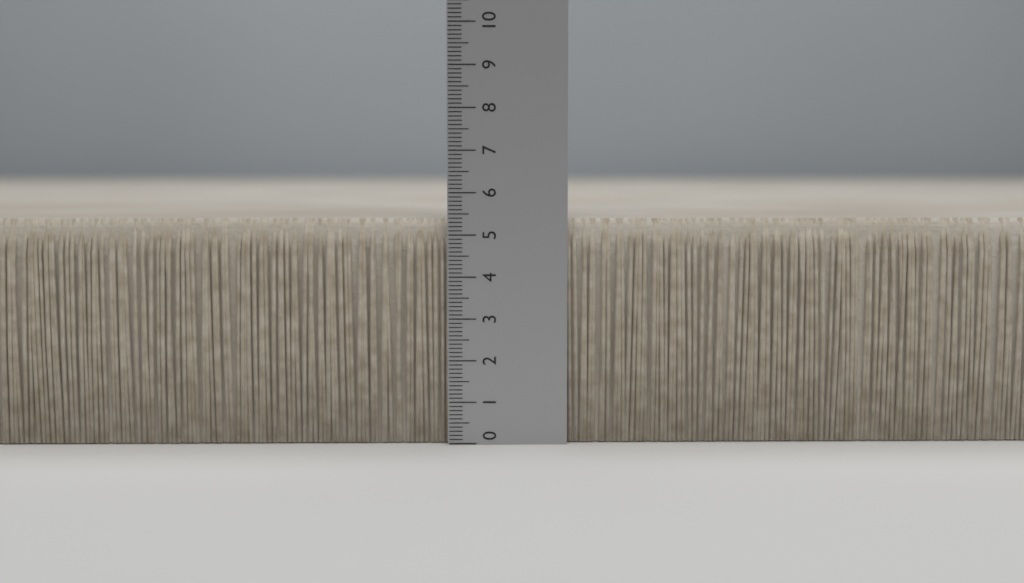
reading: 5.4 (no unit)
